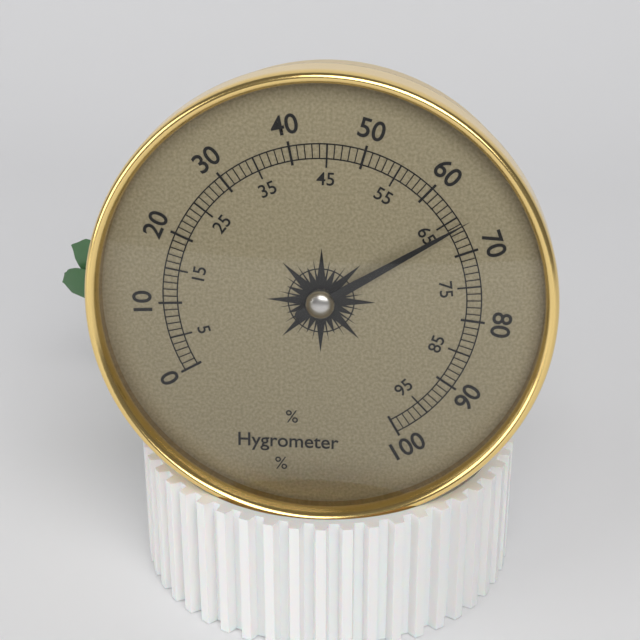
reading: 66 %
